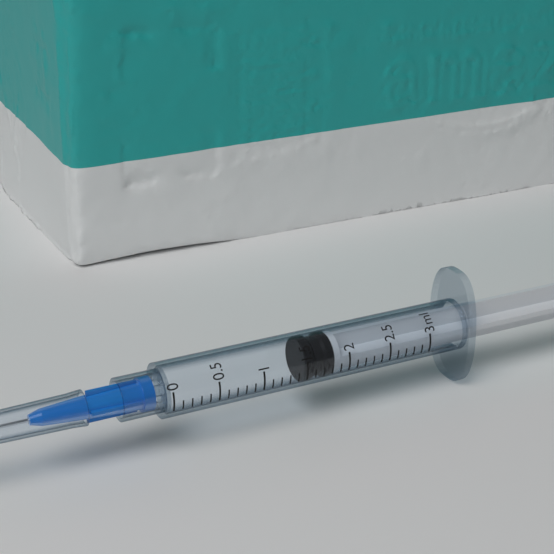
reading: 1.5 ml
